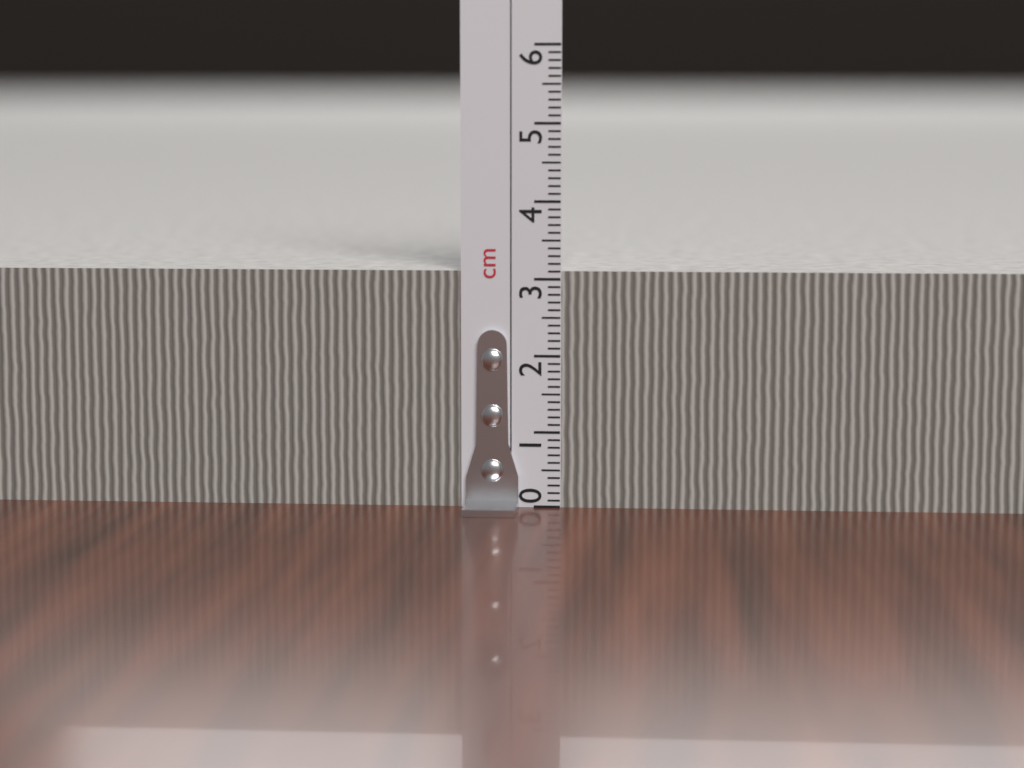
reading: 3.1 cm
